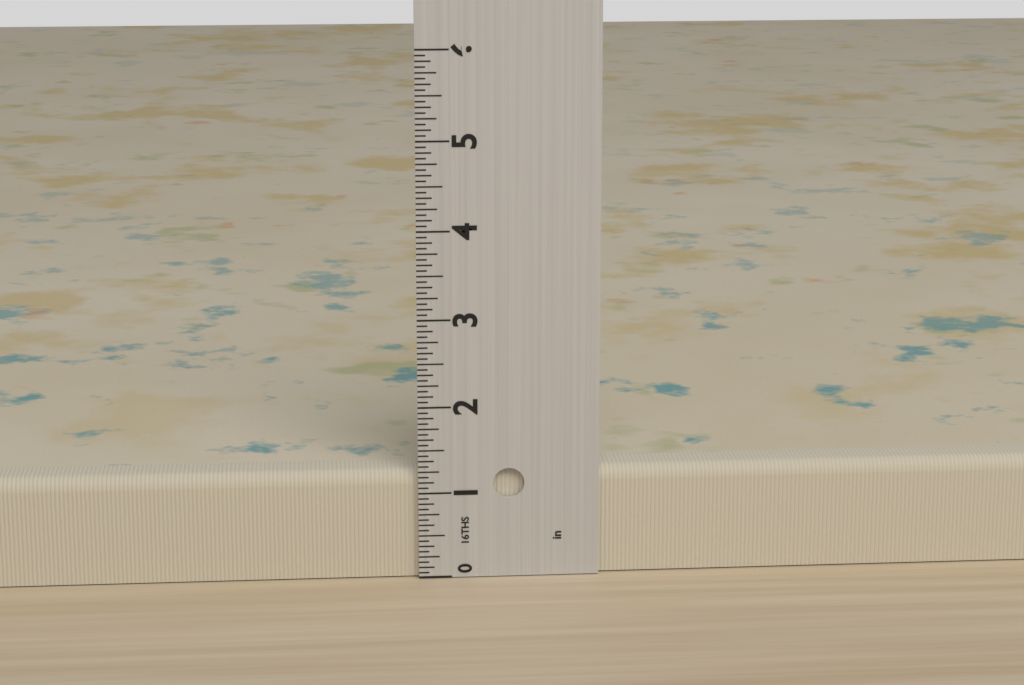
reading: 1.2500 in
